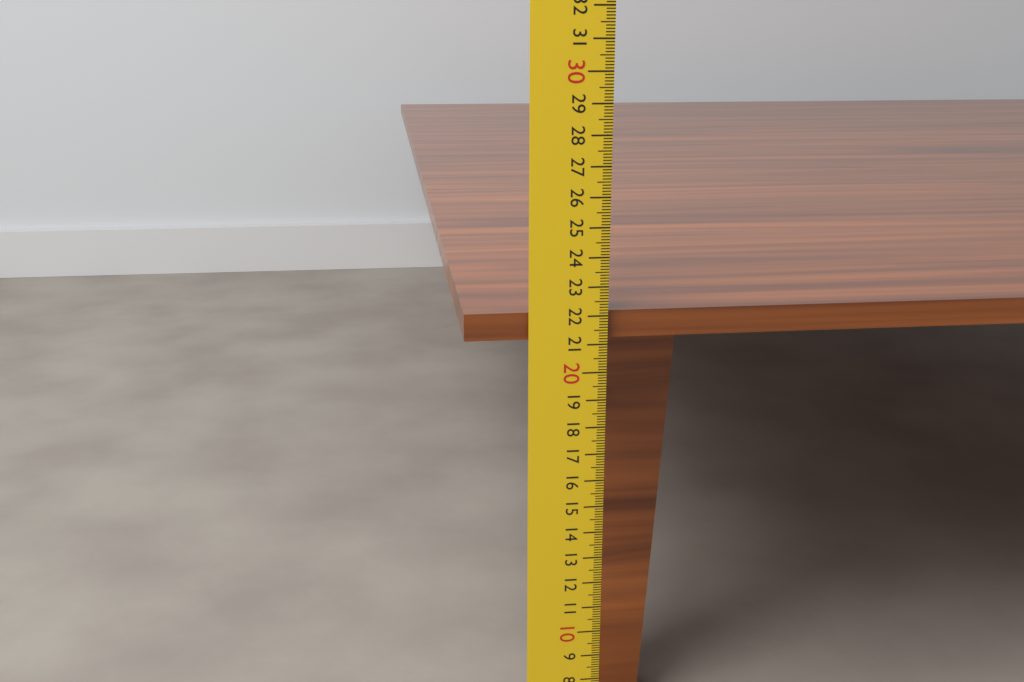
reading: 22.1 cm
